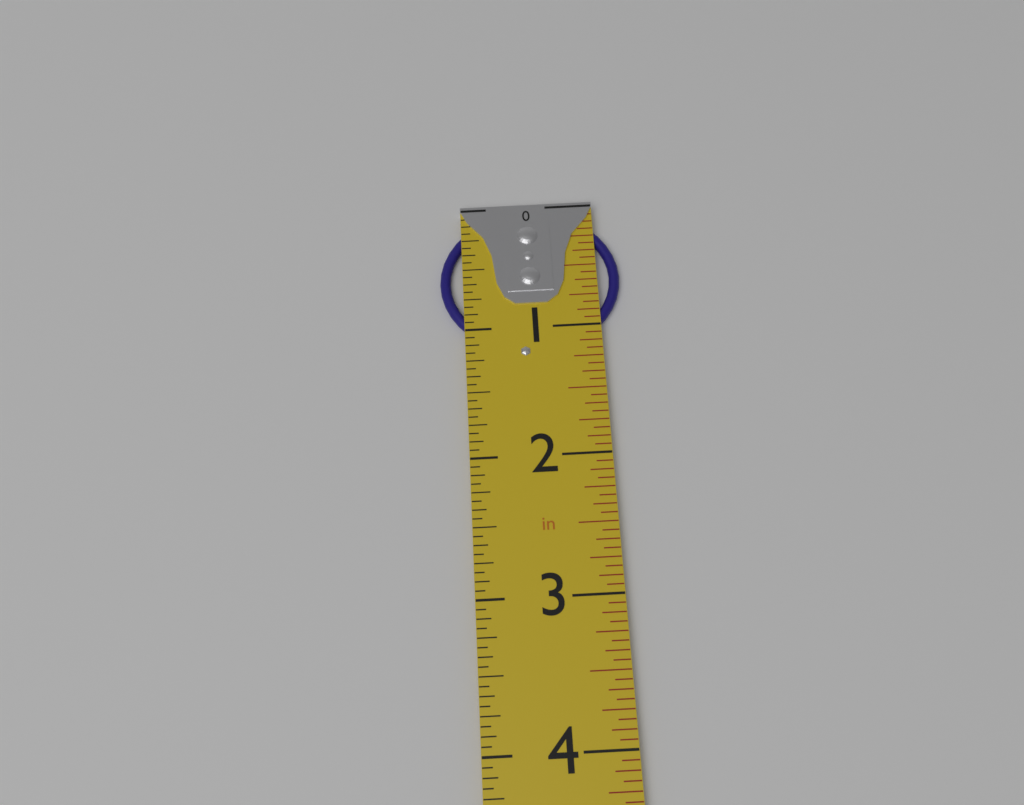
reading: 1.1875 in
